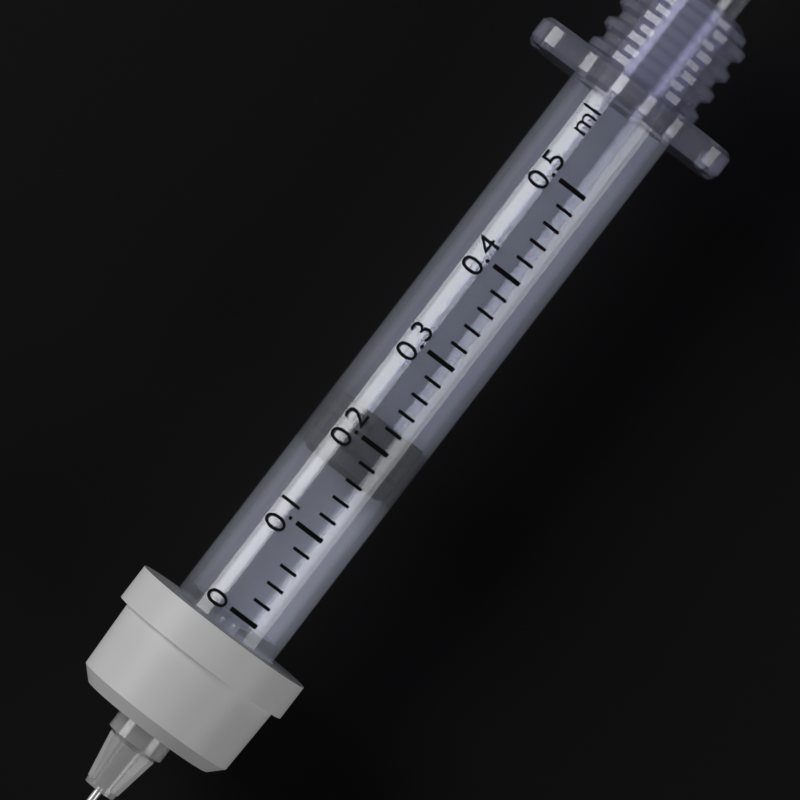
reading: 0.16 ml
